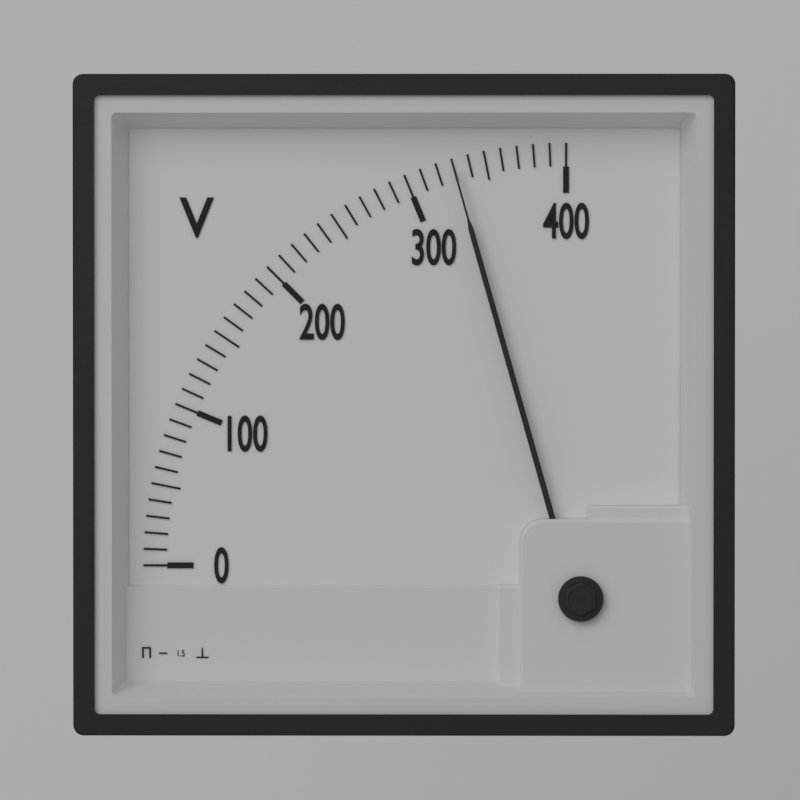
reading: 330 V
